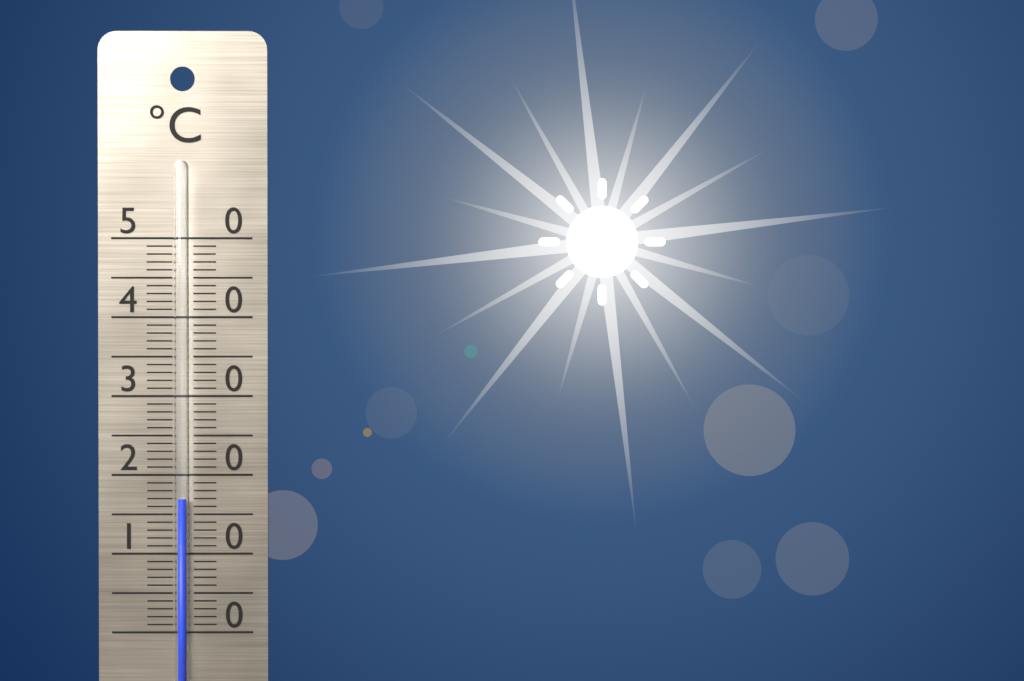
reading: 17 °C
